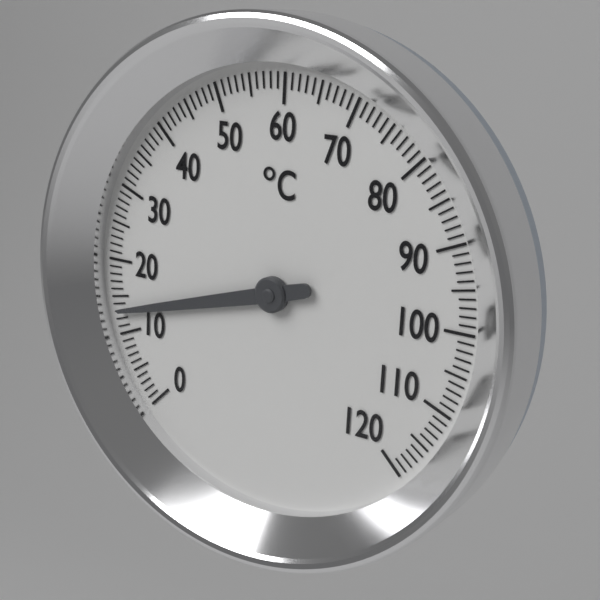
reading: 13 °C
